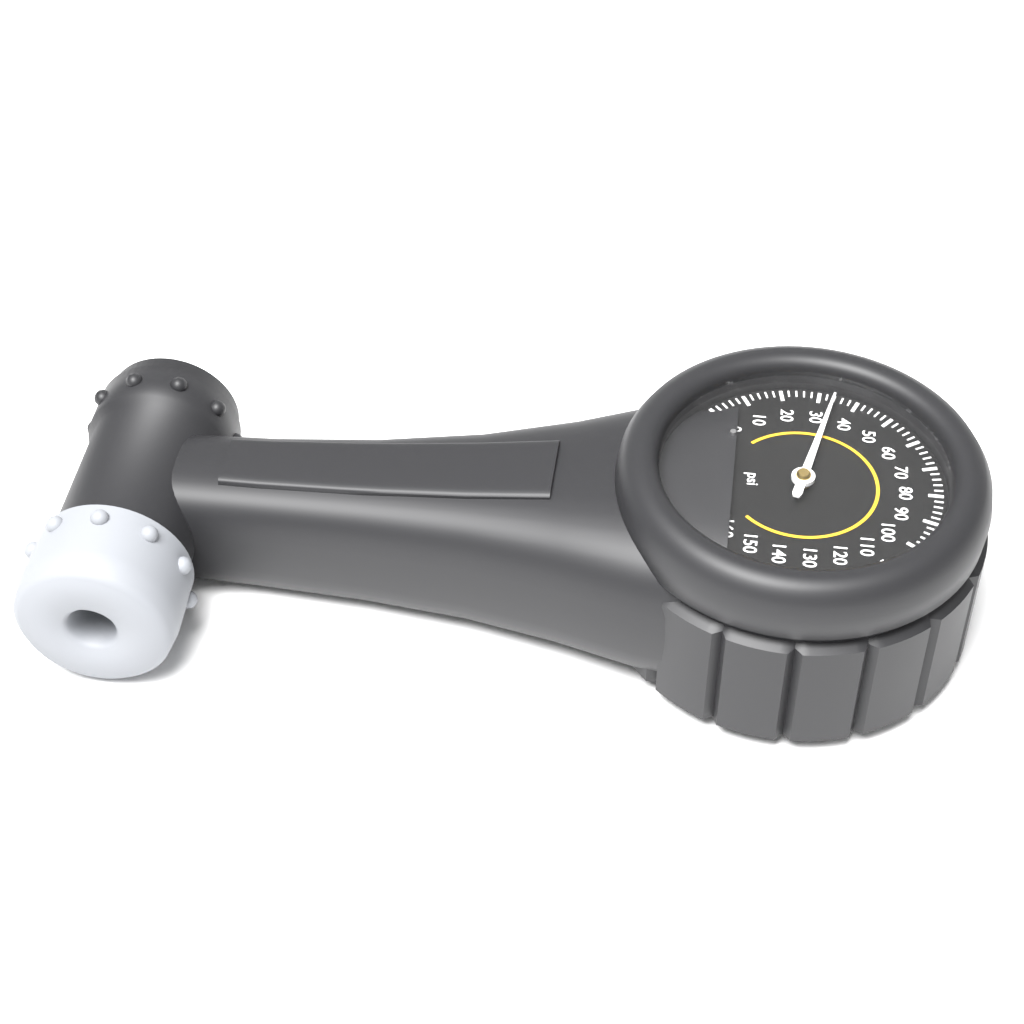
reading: 34 psi
